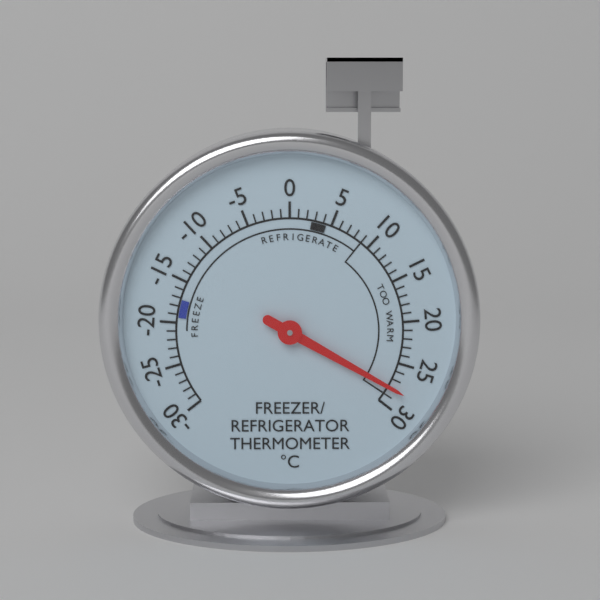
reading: 28 °C
